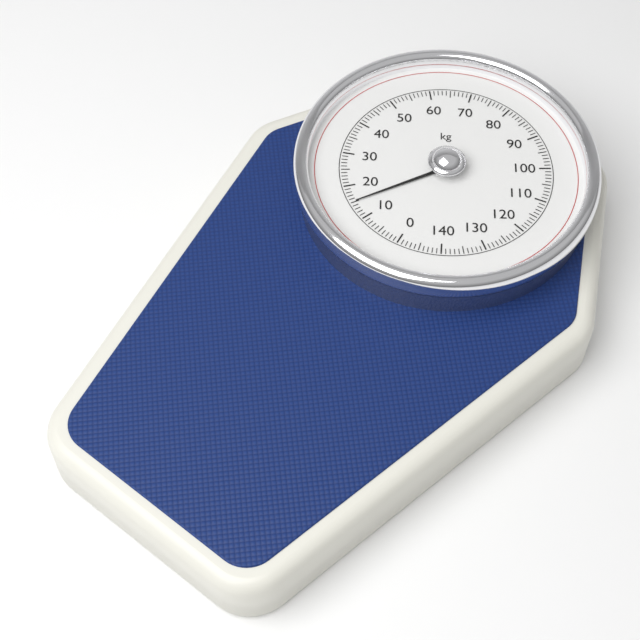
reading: 15 kg
